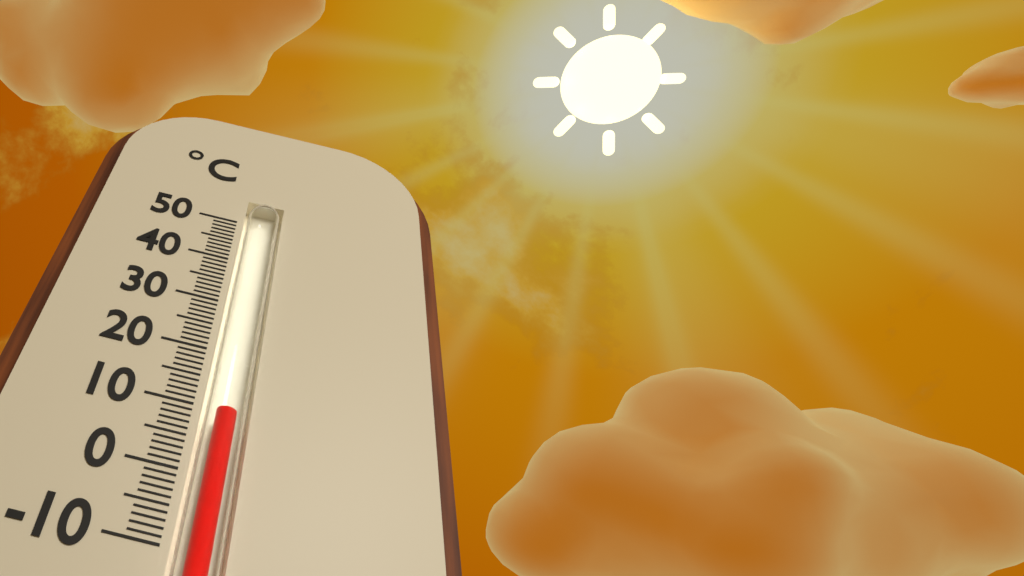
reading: 10 °C
